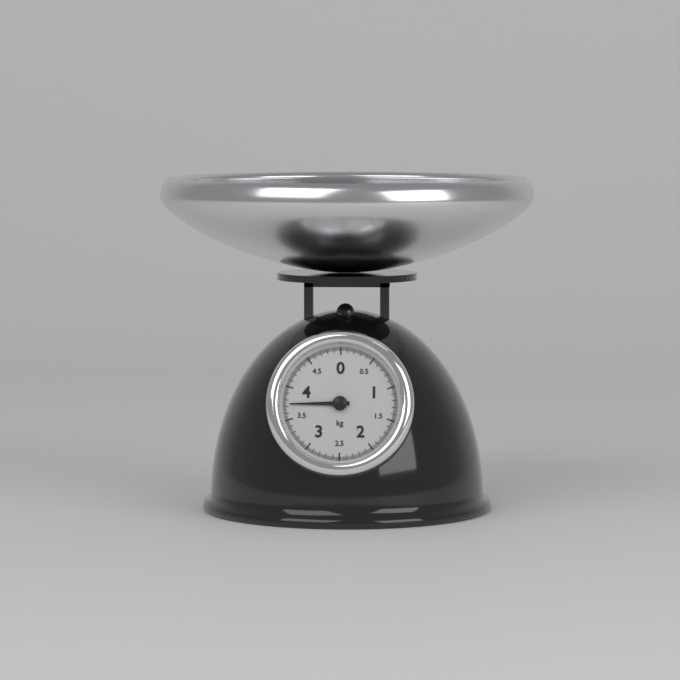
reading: 3.74 kg
